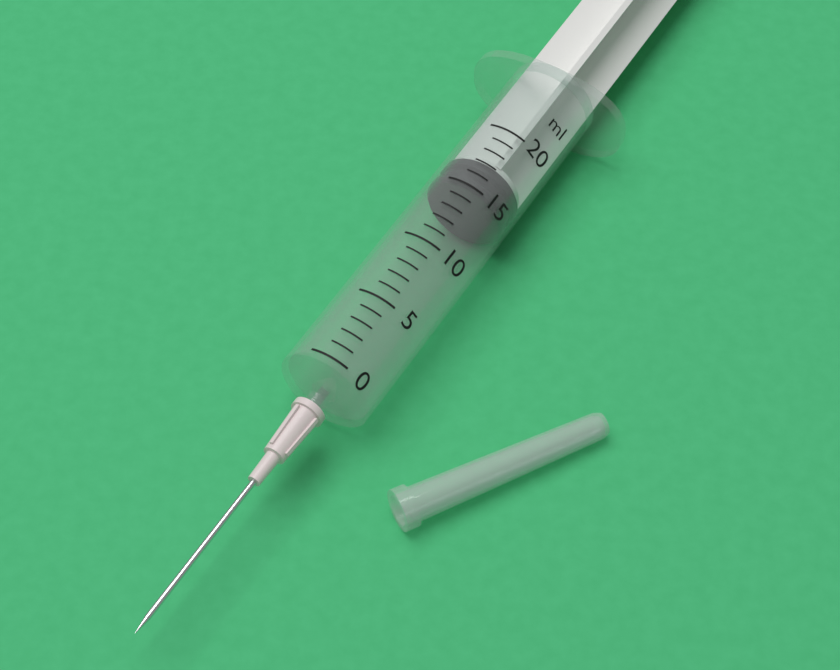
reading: 15 ml
